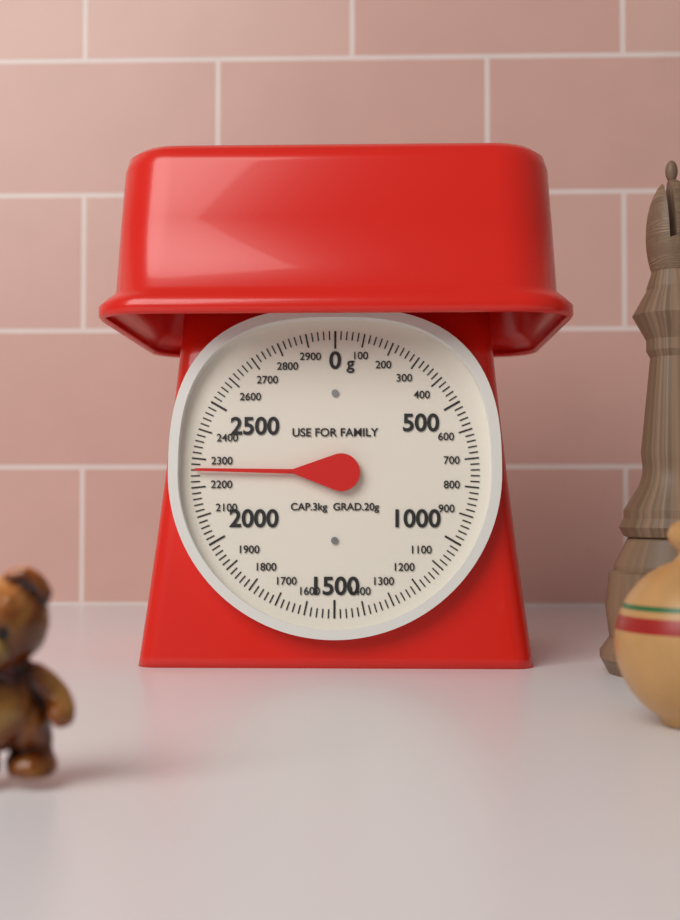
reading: 2260 g
